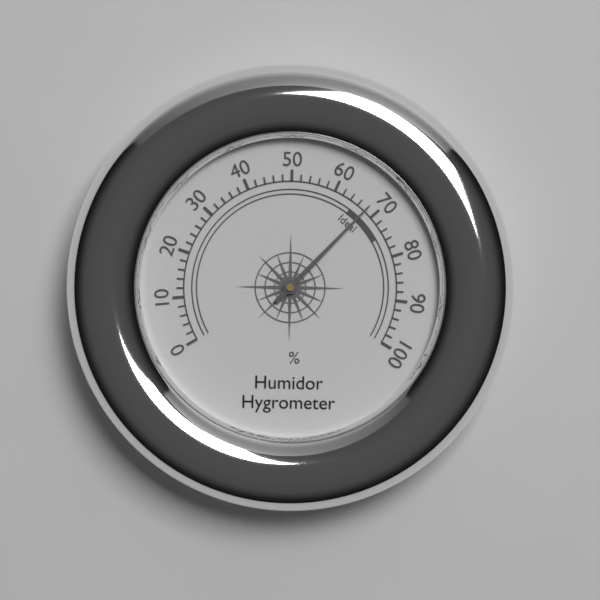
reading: 68 %
